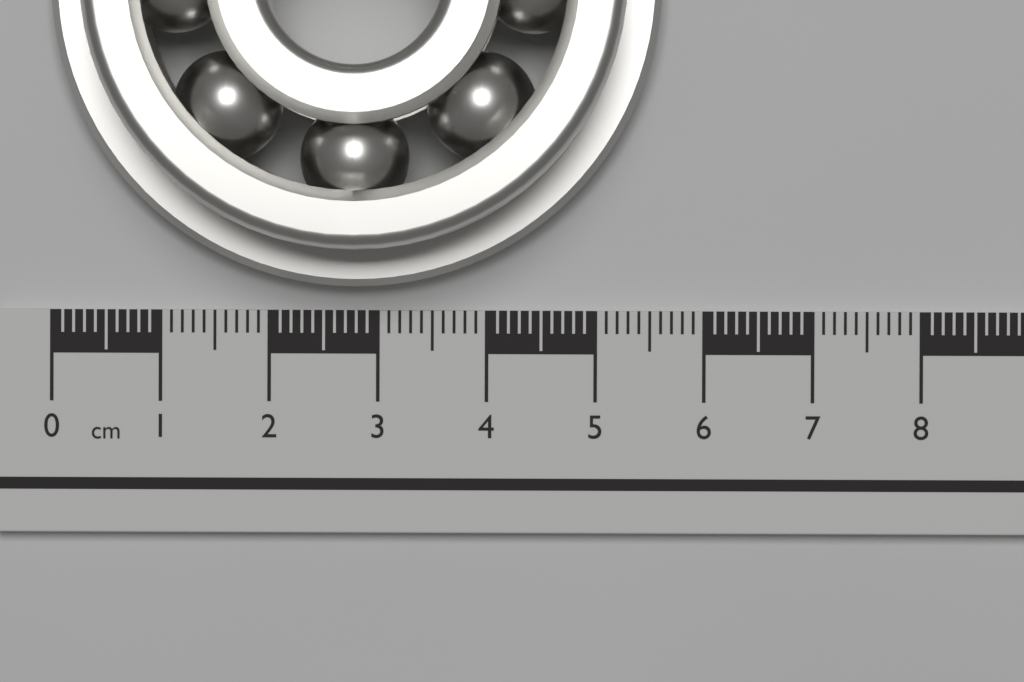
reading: 5.6 cm
